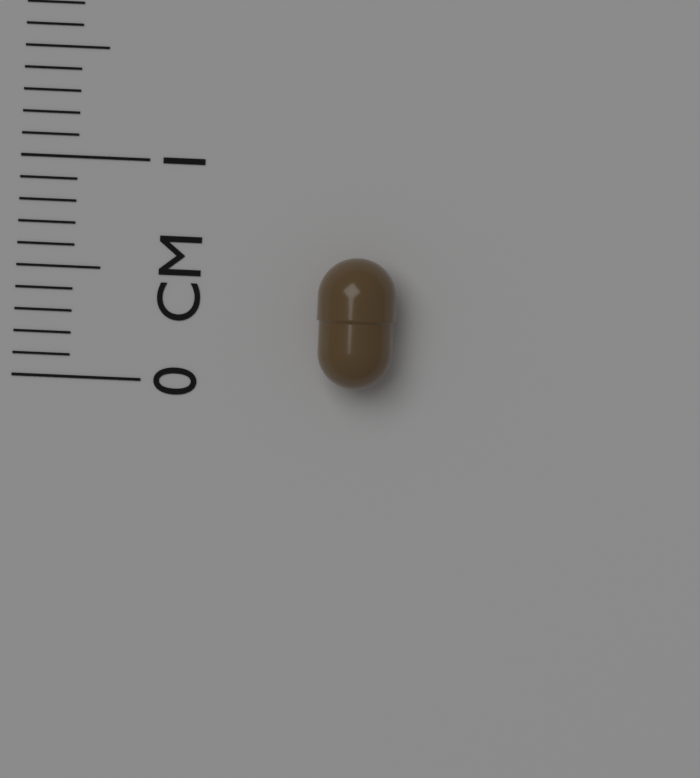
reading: 0.6 cm
